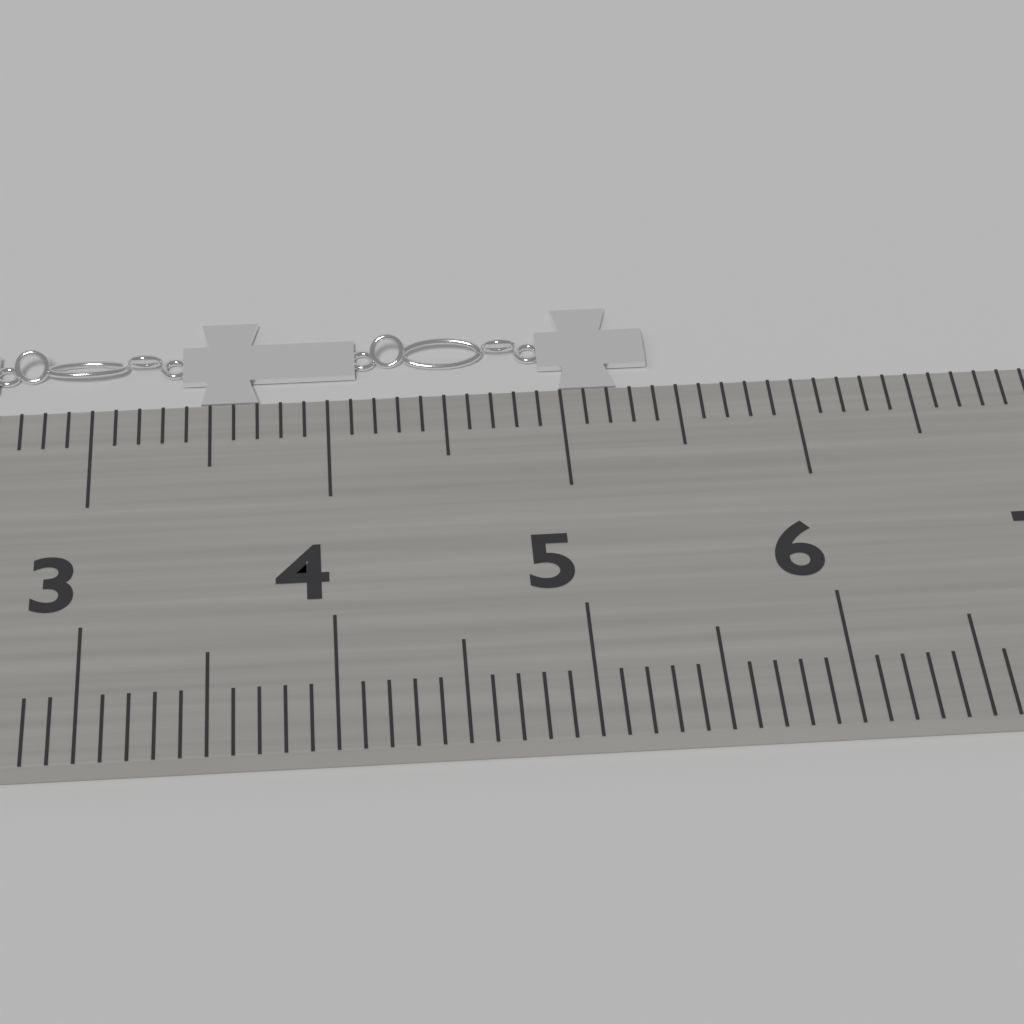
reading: 5.4 cm
